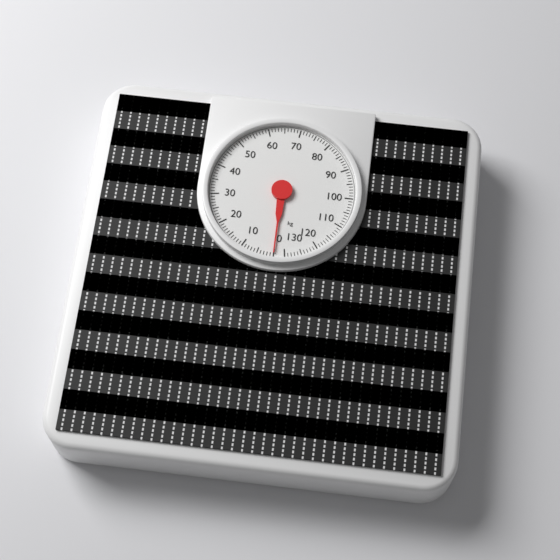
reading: 0 kg
